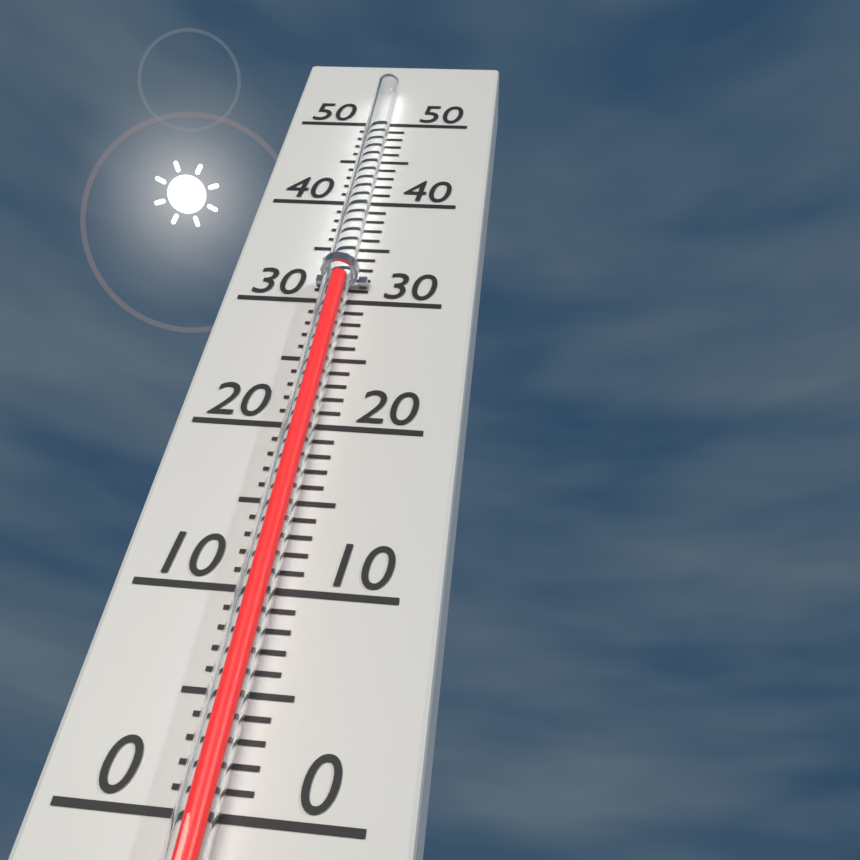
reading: 31 (no unit)
